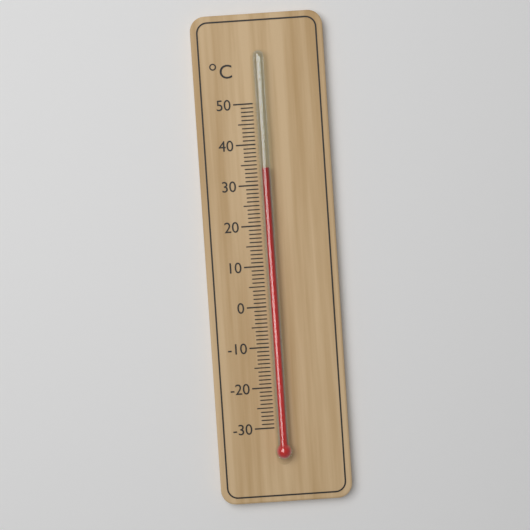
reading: 34 °C
